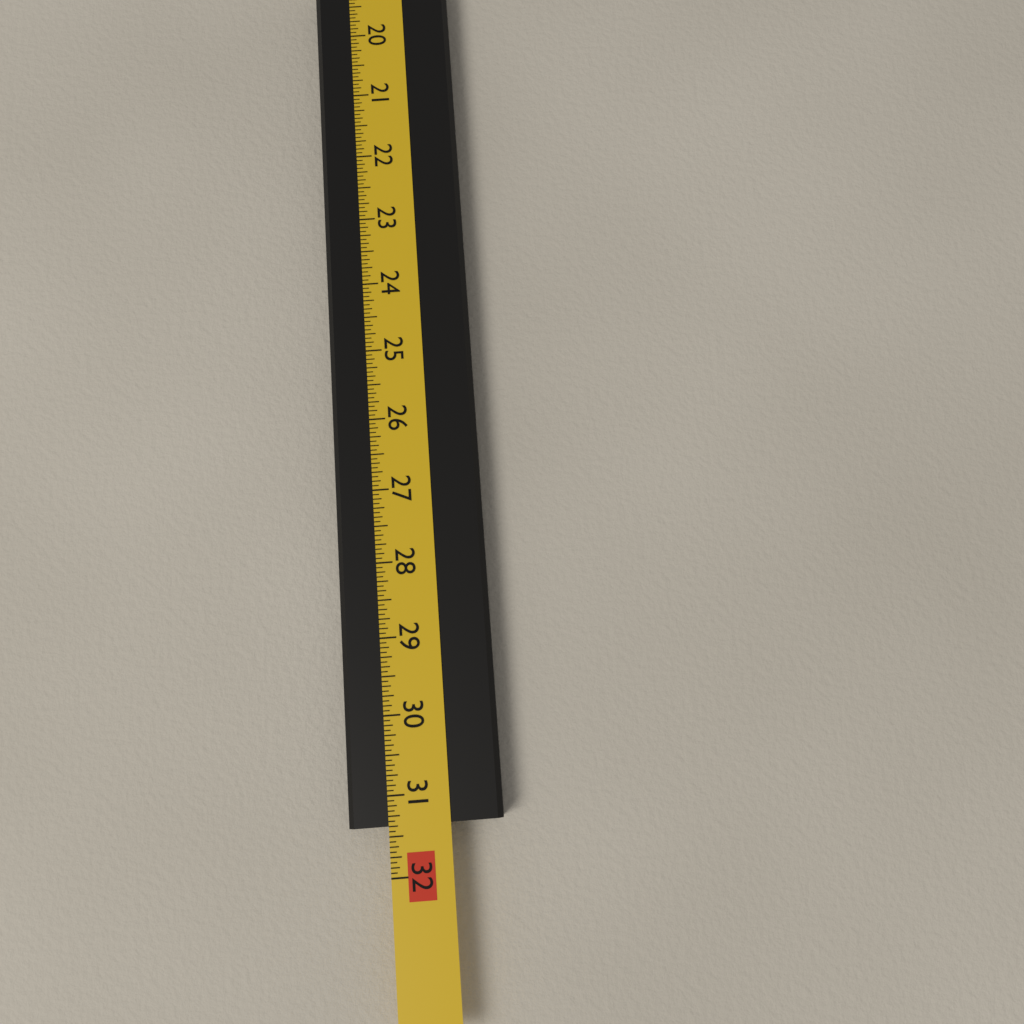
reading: 31.3750 in
